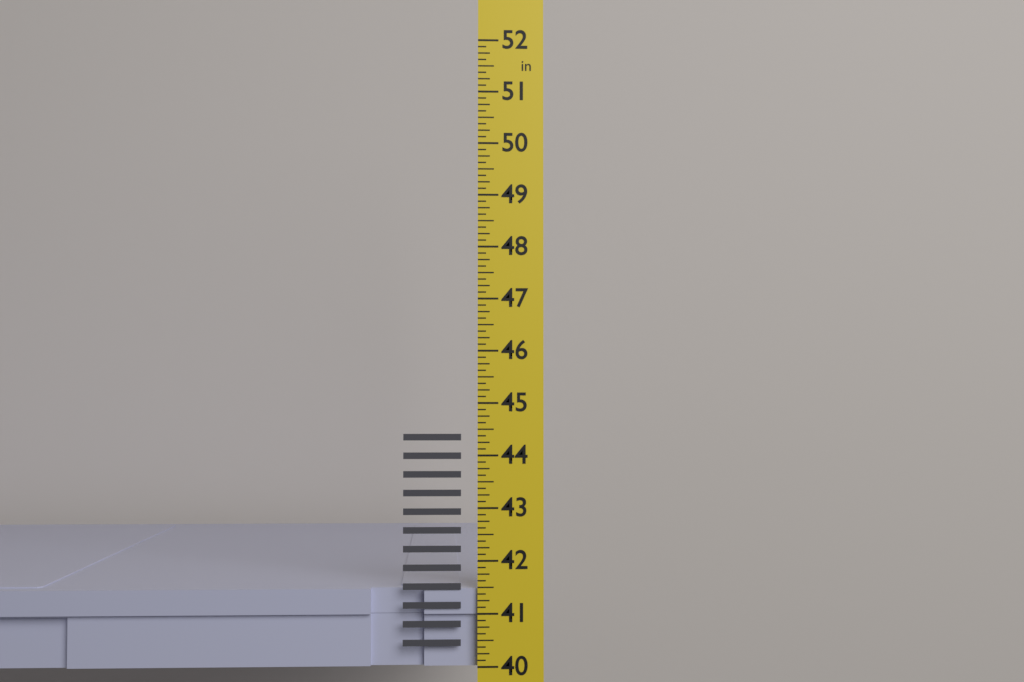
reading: 41.500 in
